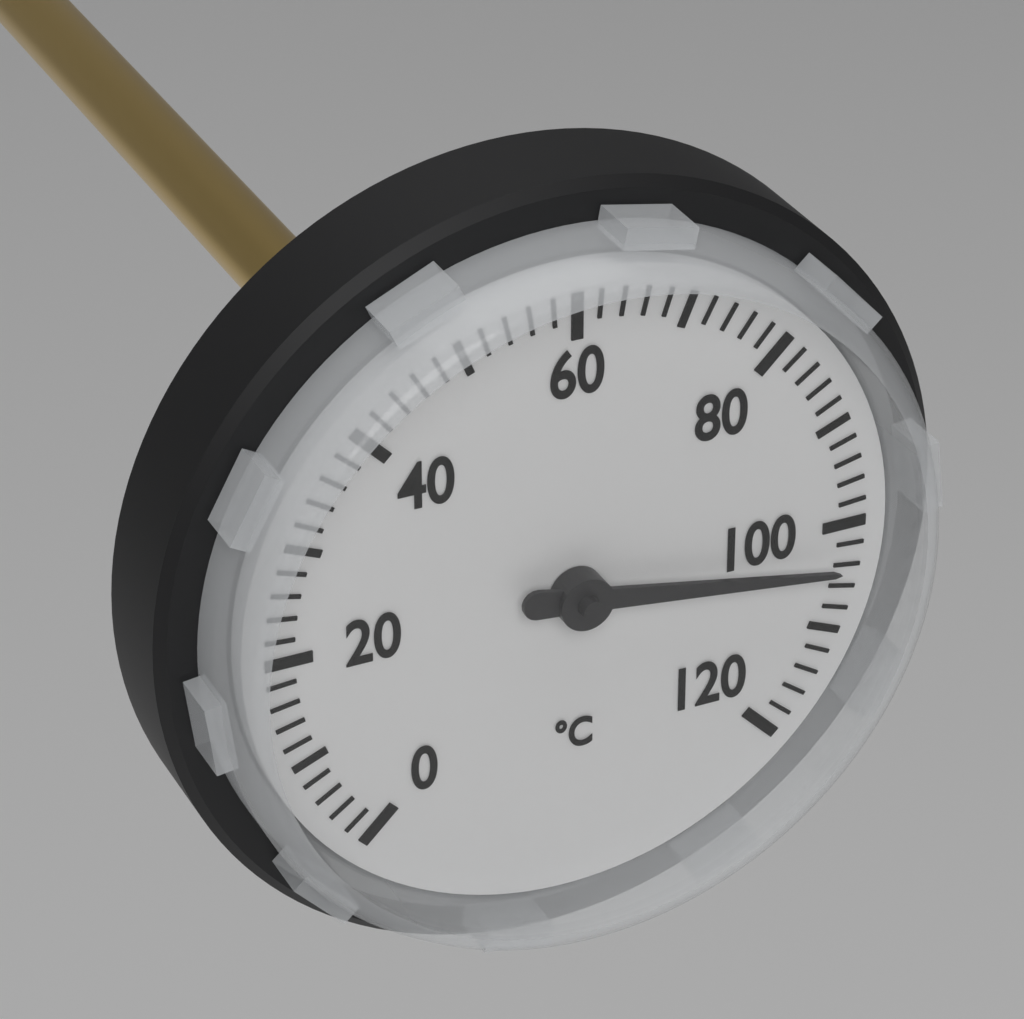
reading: 104 °C
